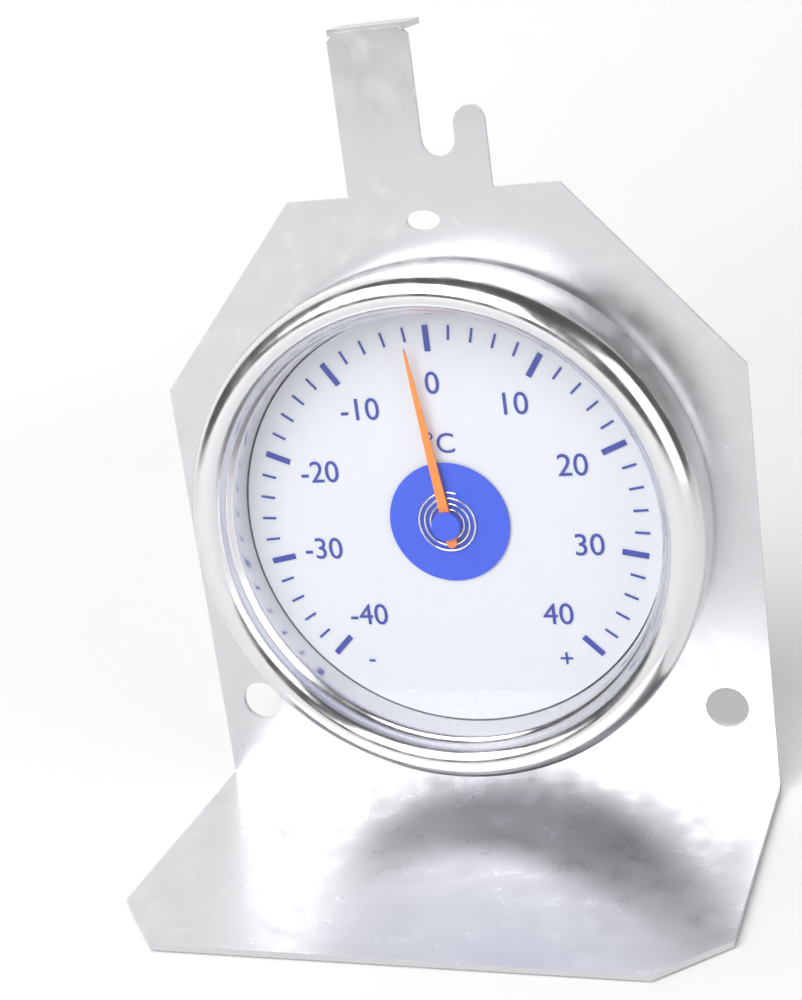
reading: -2 °C
